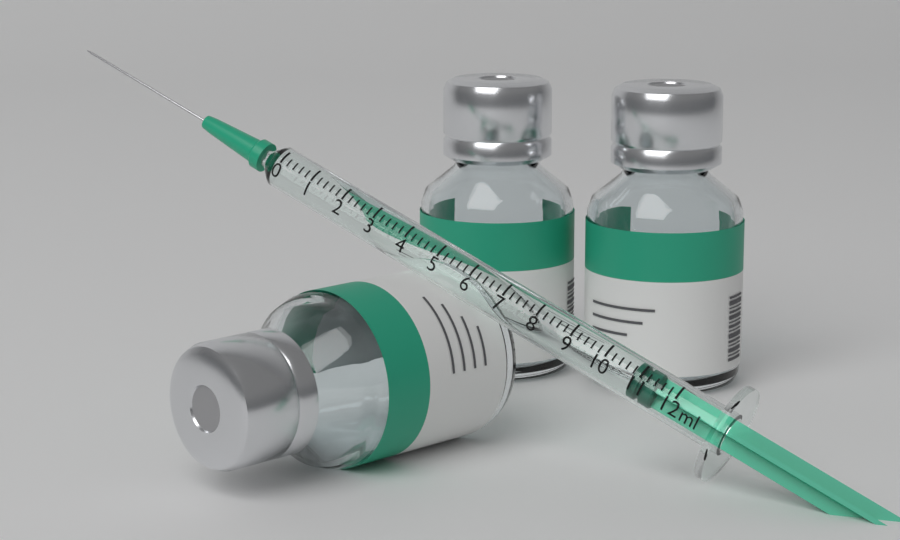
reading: 10.8 ml
